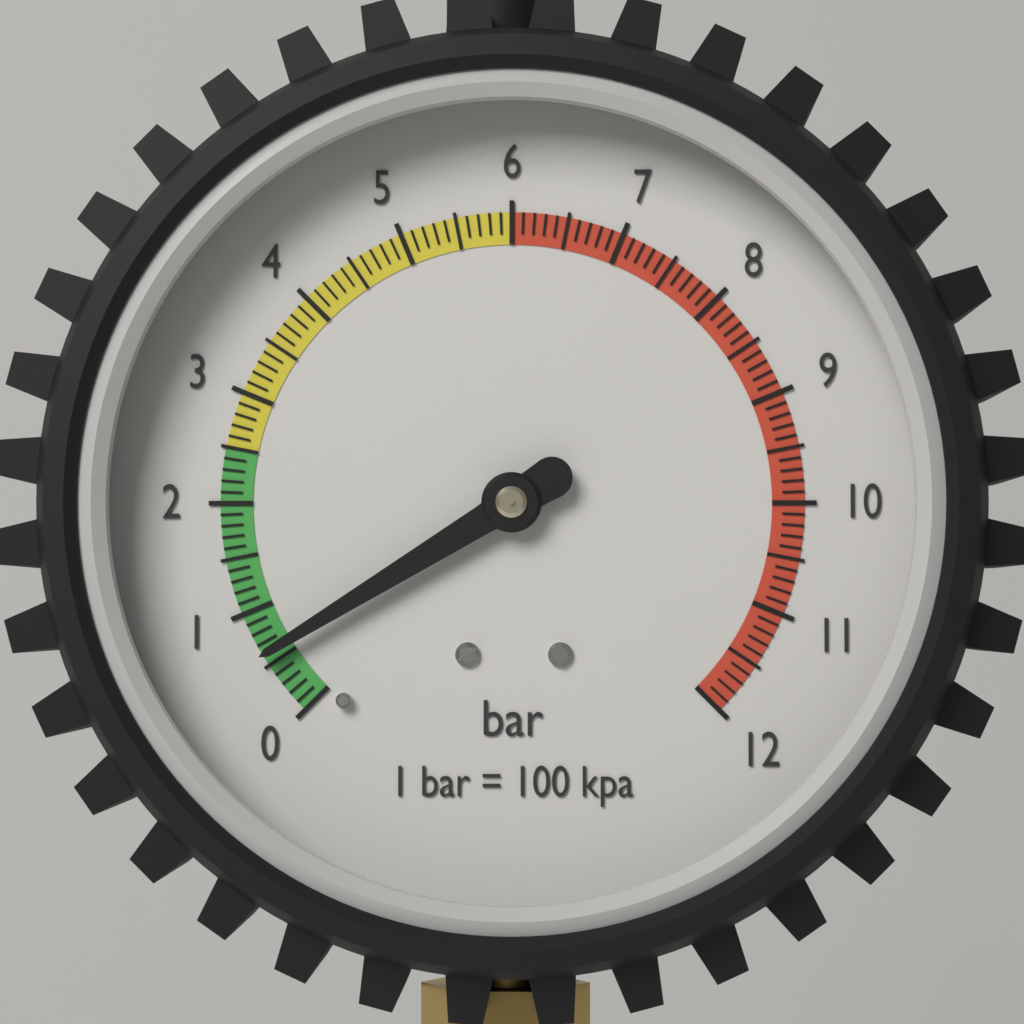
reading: 0.6 bar
